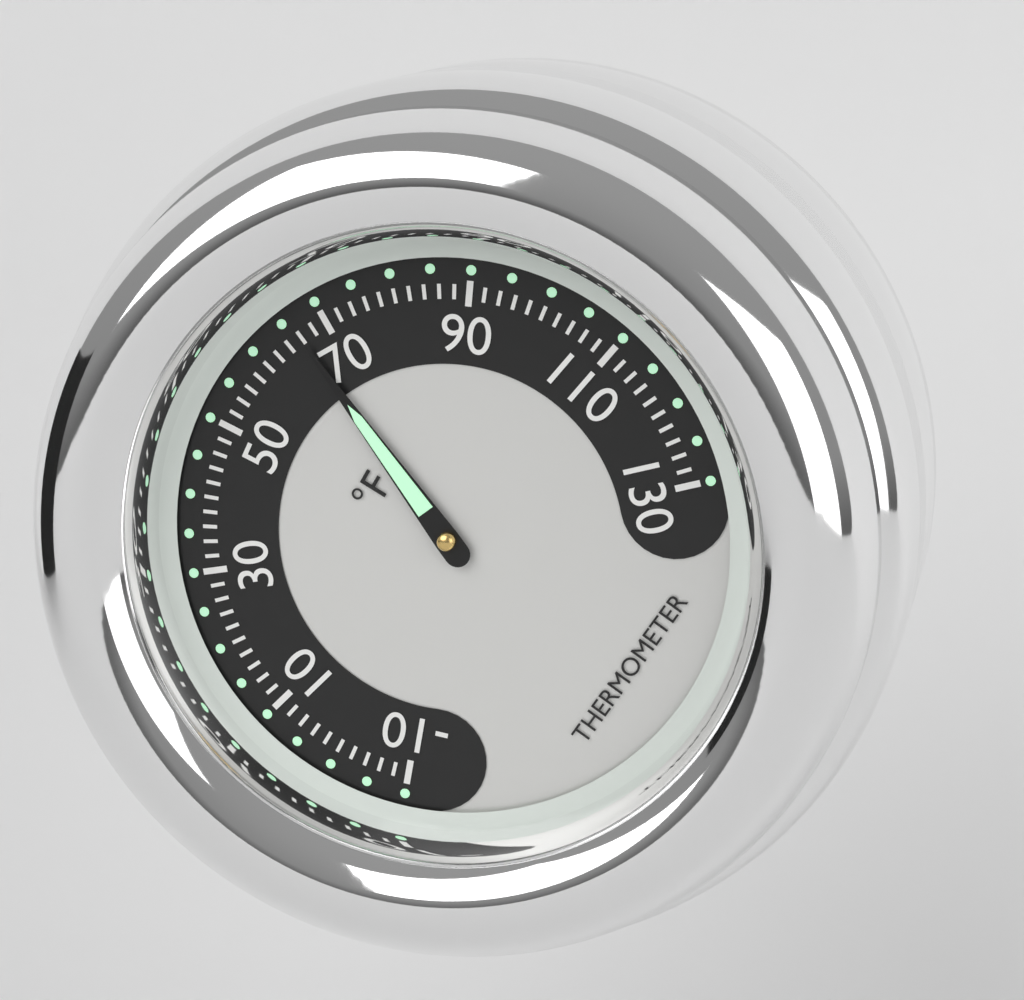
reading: 66 °F
